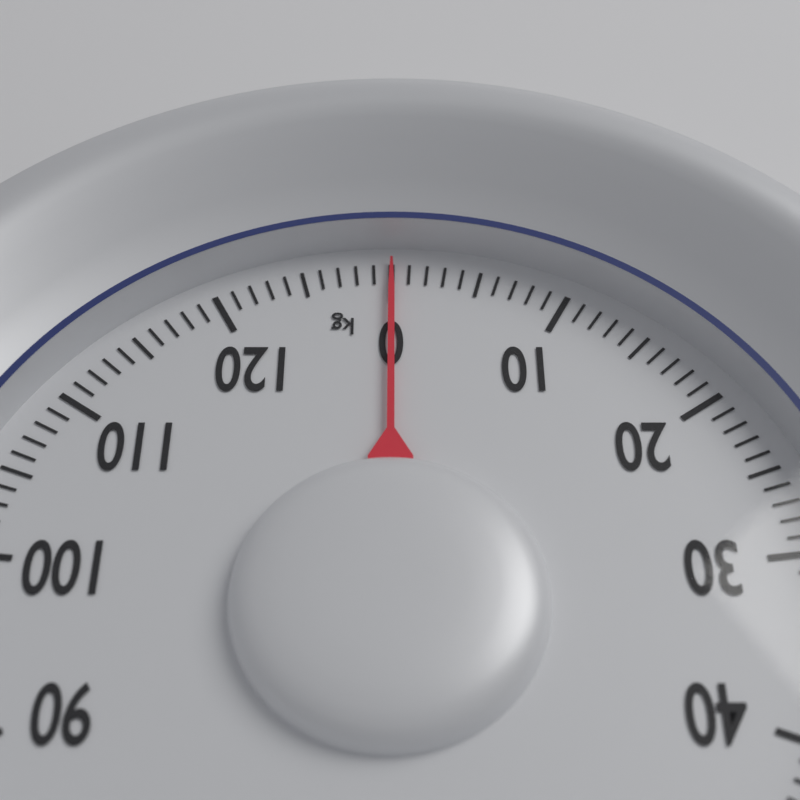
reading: 0 kg
